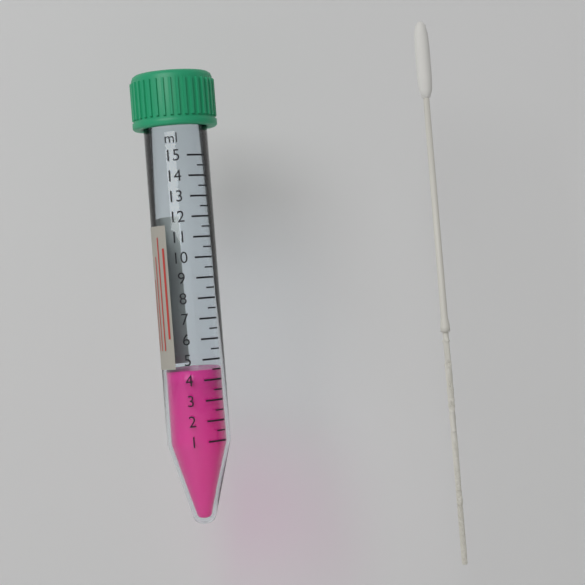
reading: 4.5 ml
